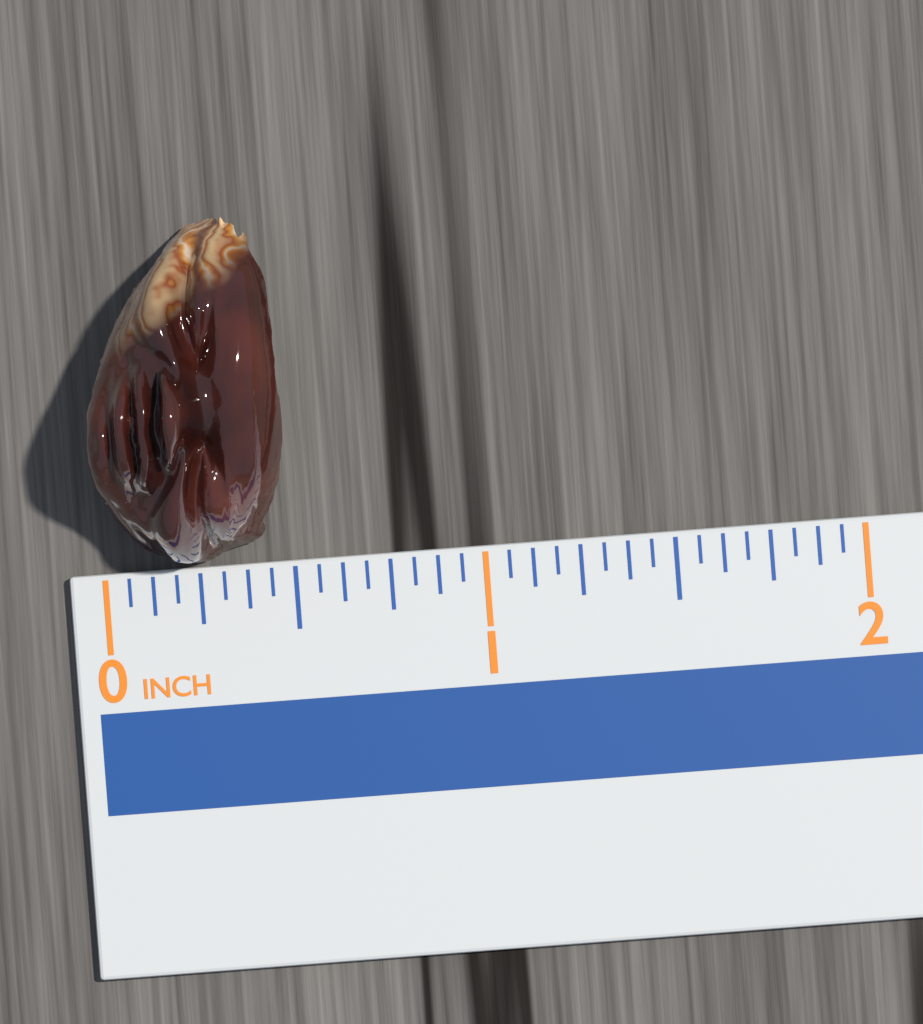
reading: 0.5000 in
